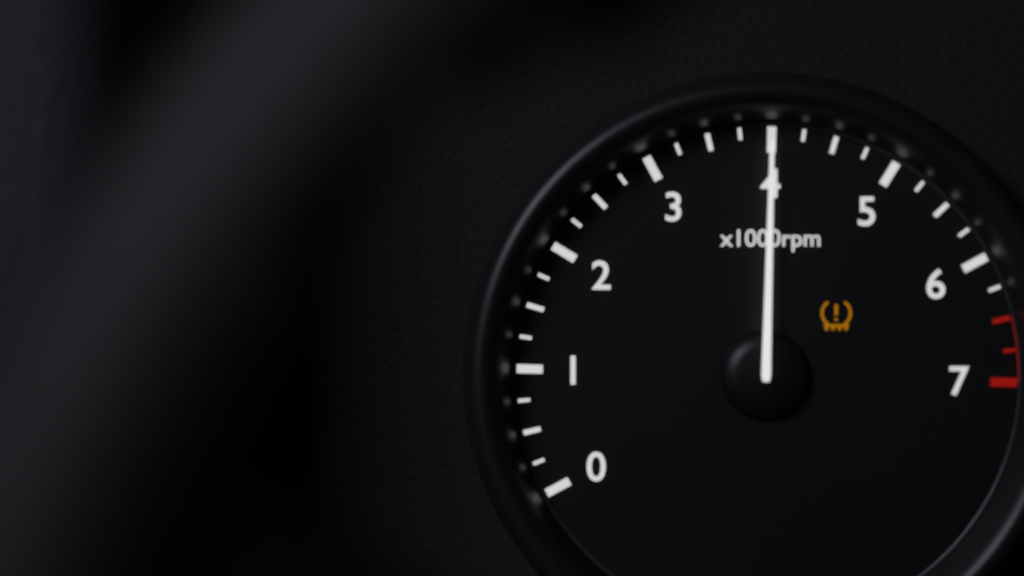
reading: 4000 rpm
